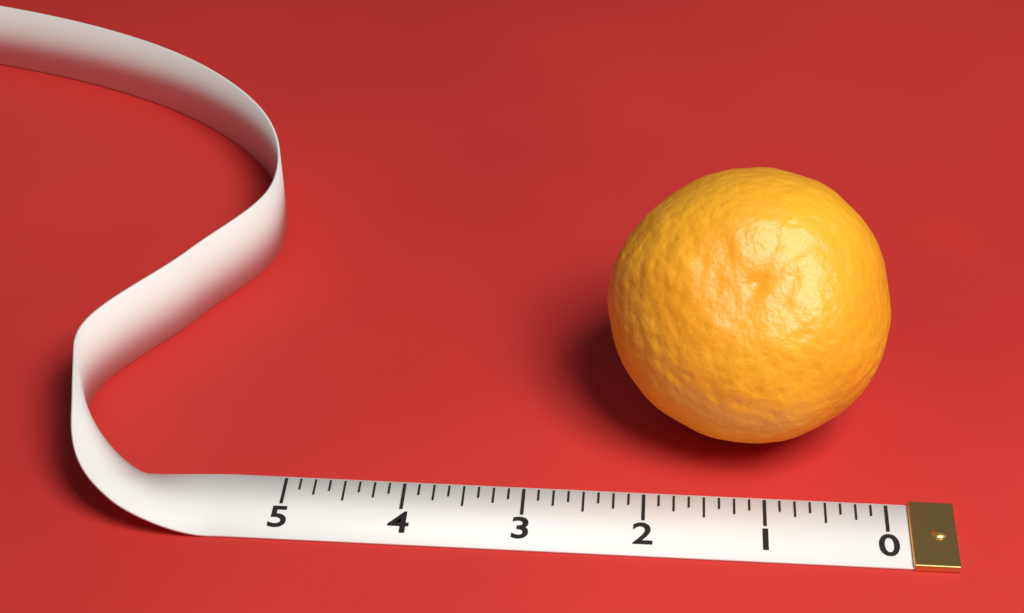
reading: 2.375 (no unit)
